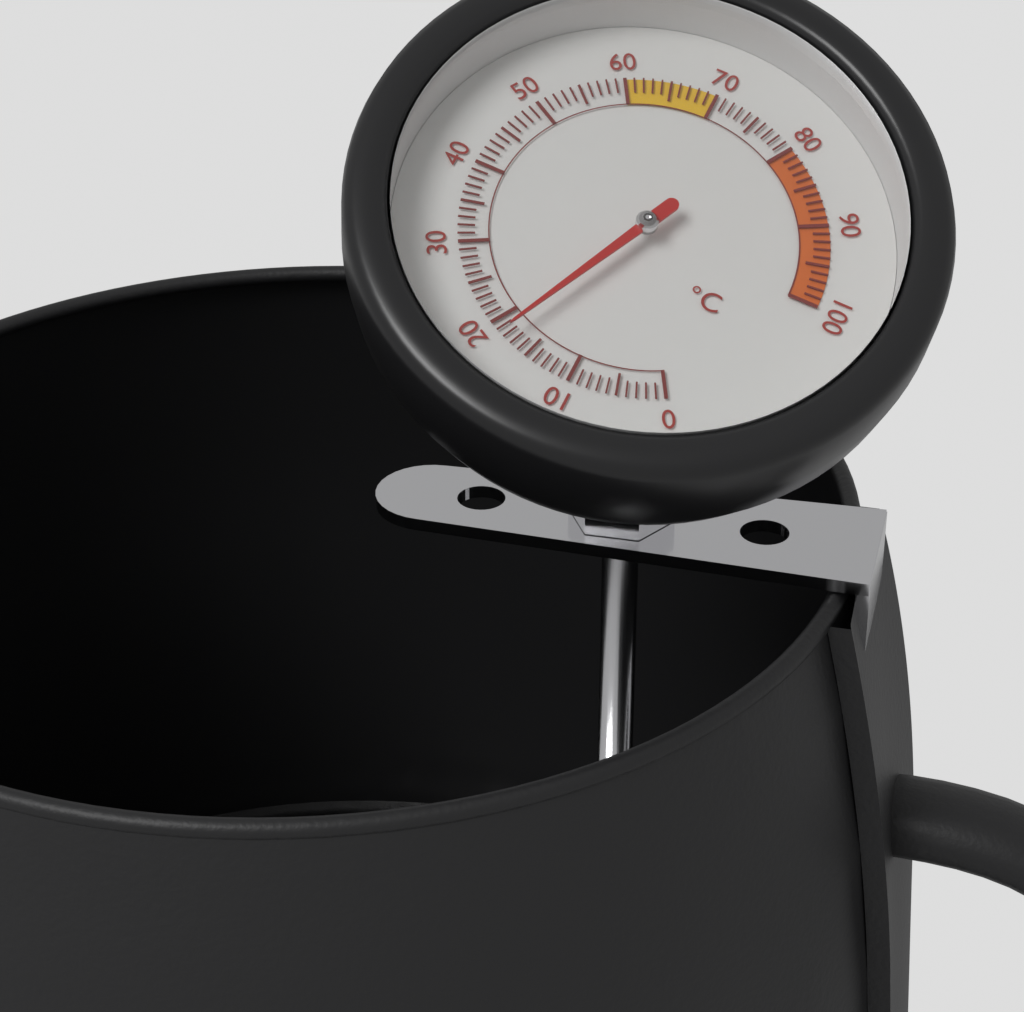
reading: 18 °C
